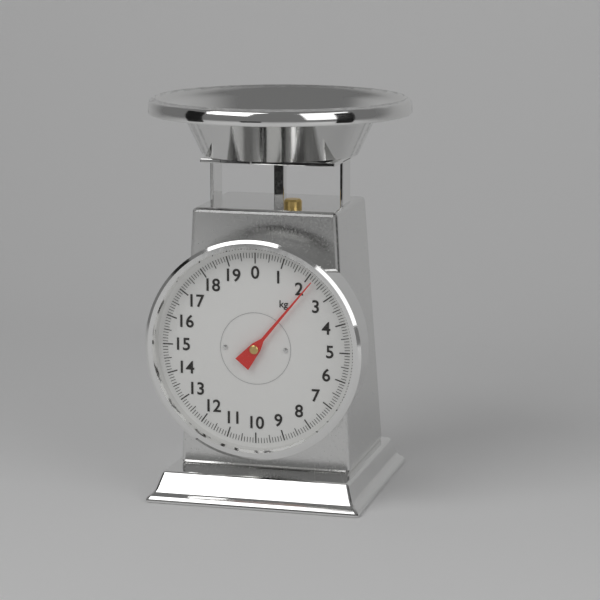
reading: 2.2 kg
